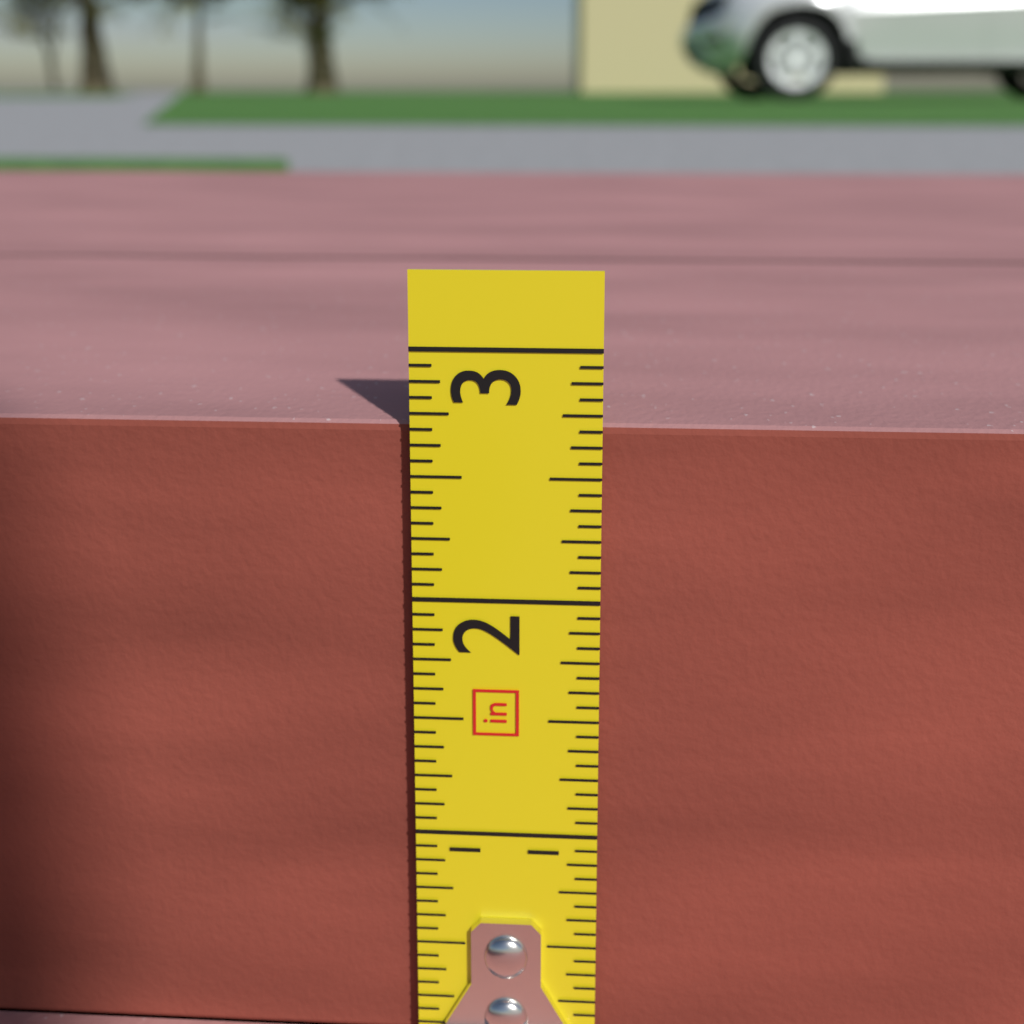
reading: 2.6875 in
